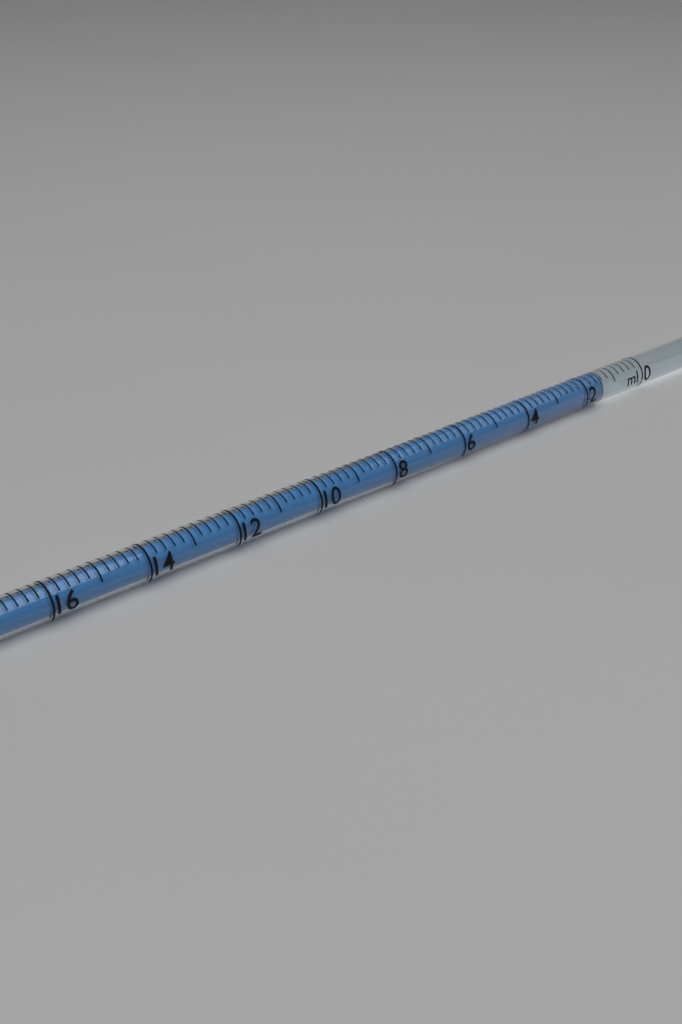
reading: 1.4 ml
